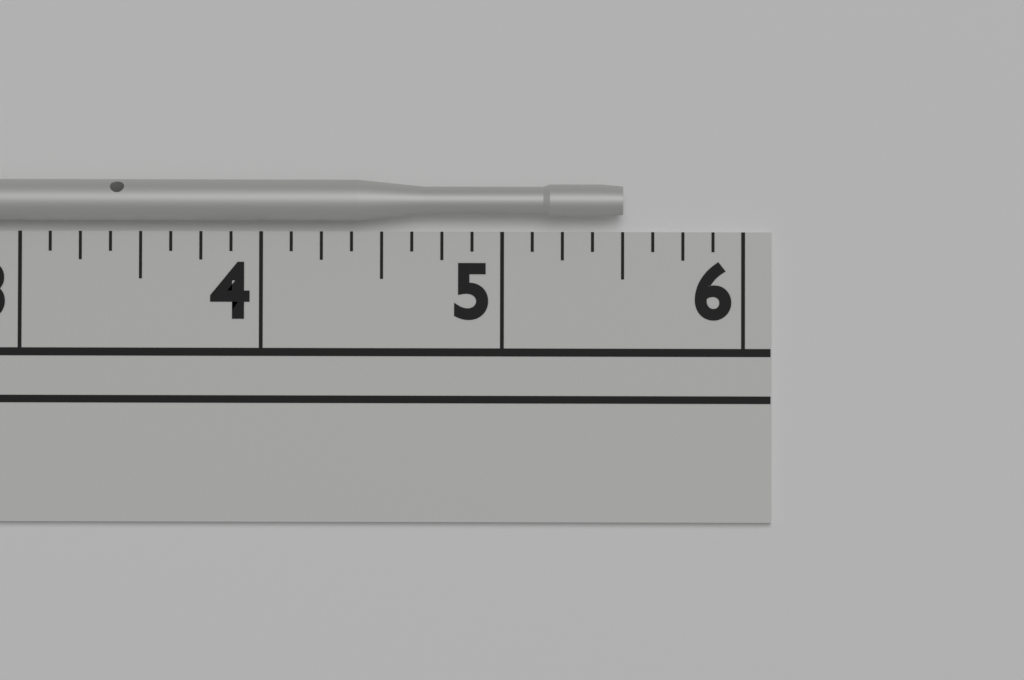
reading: 5.500 in
